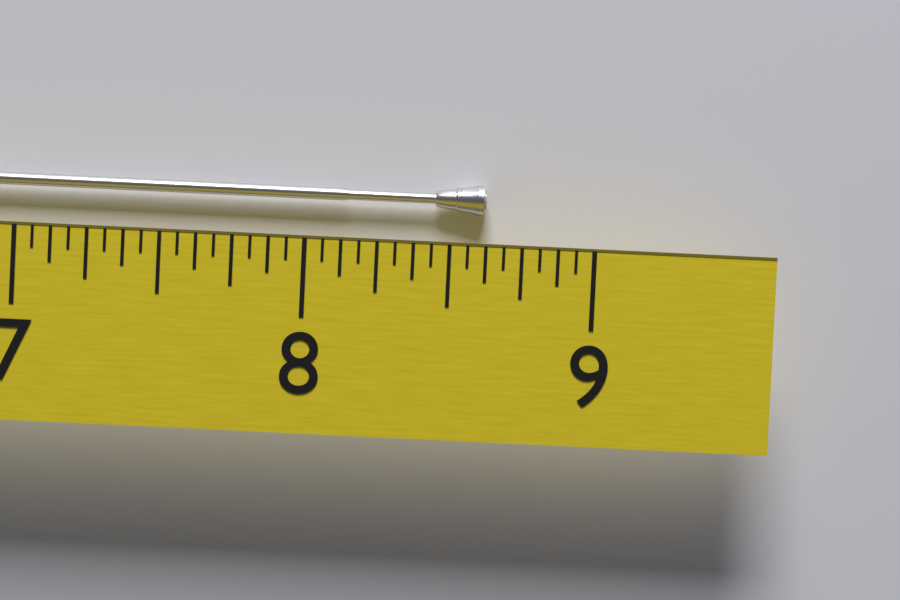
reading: 8.6250 (no unit)
